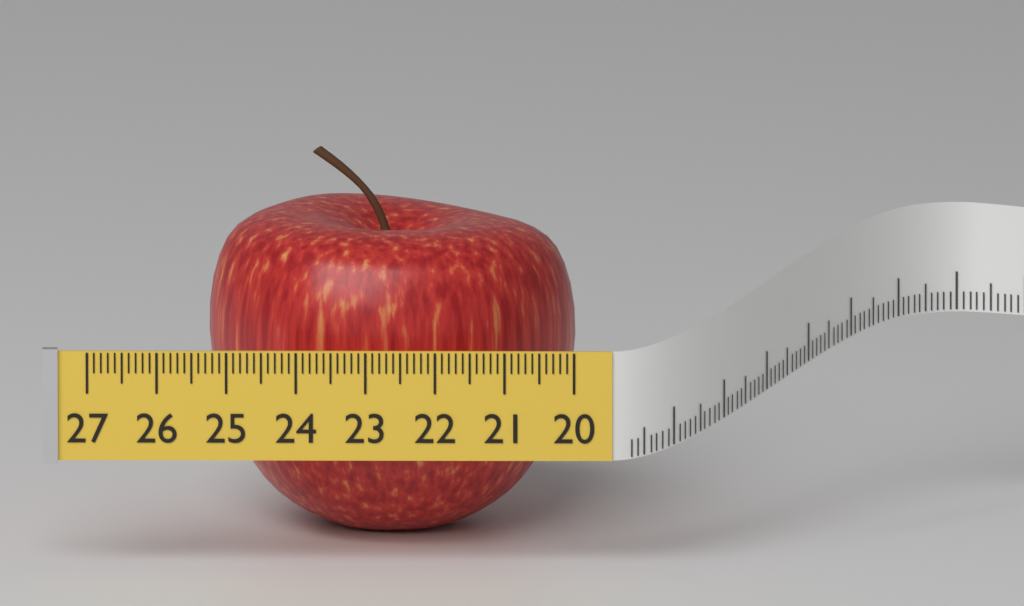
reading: 25.3 (no unit)
